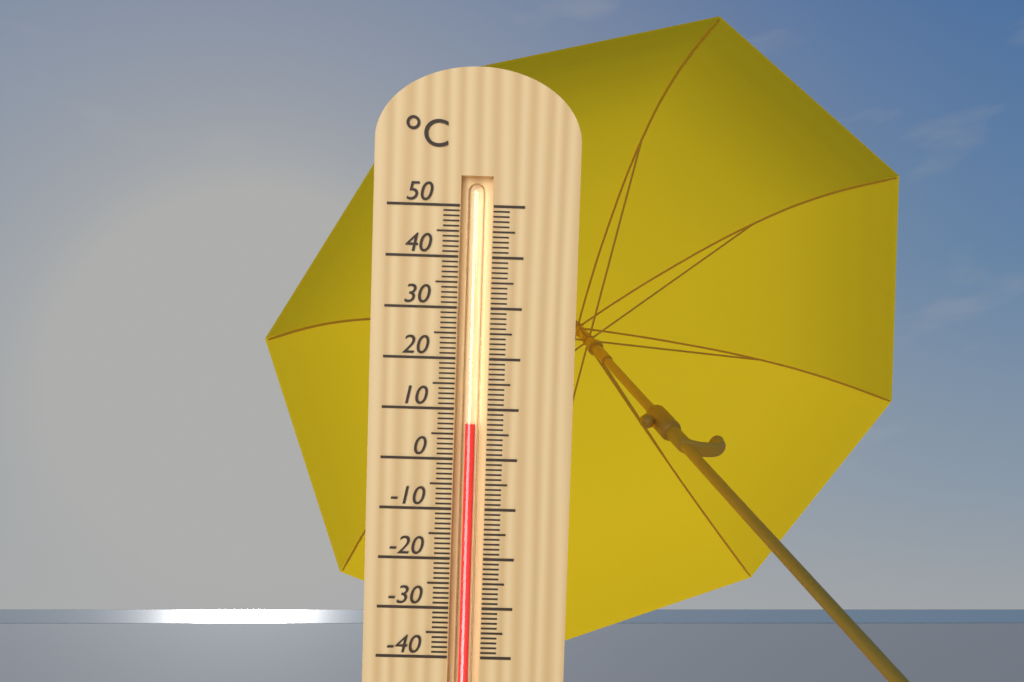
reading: 7 °C
